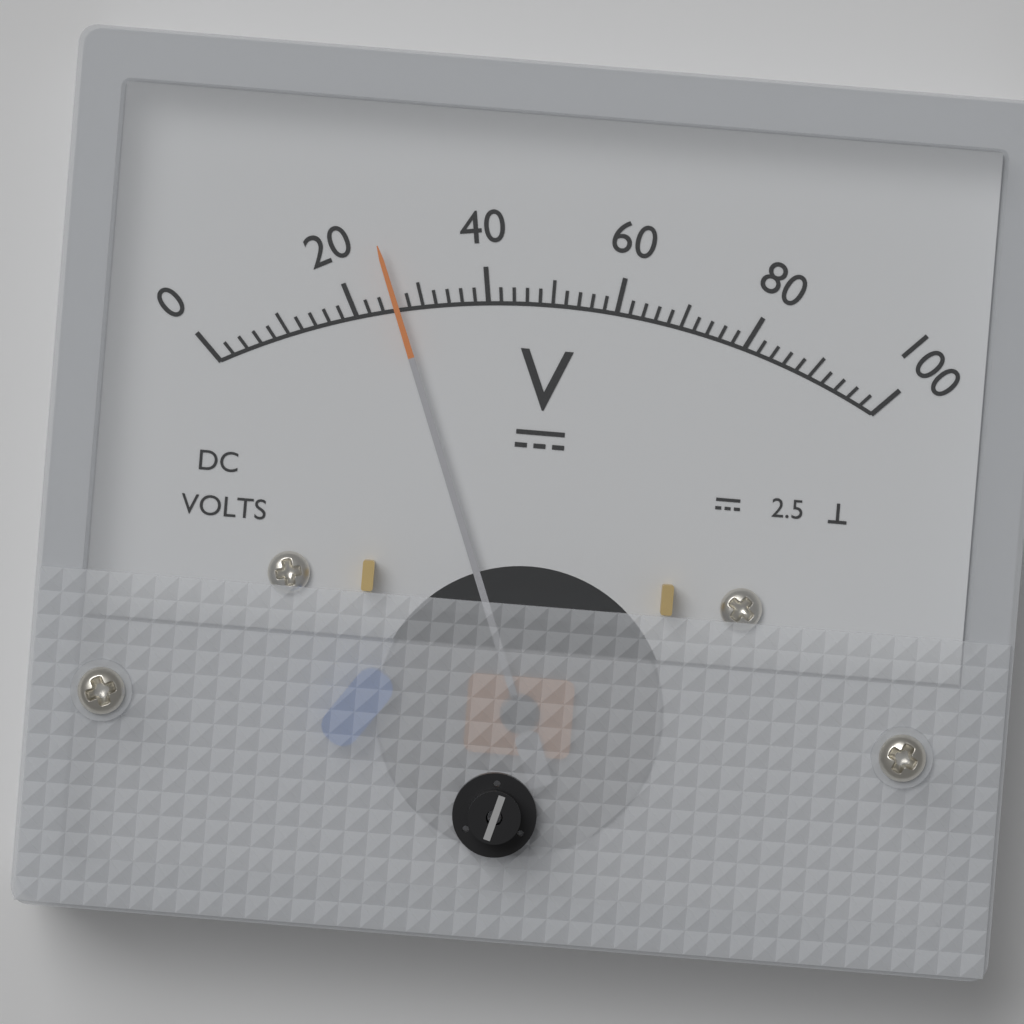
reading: 26 V
